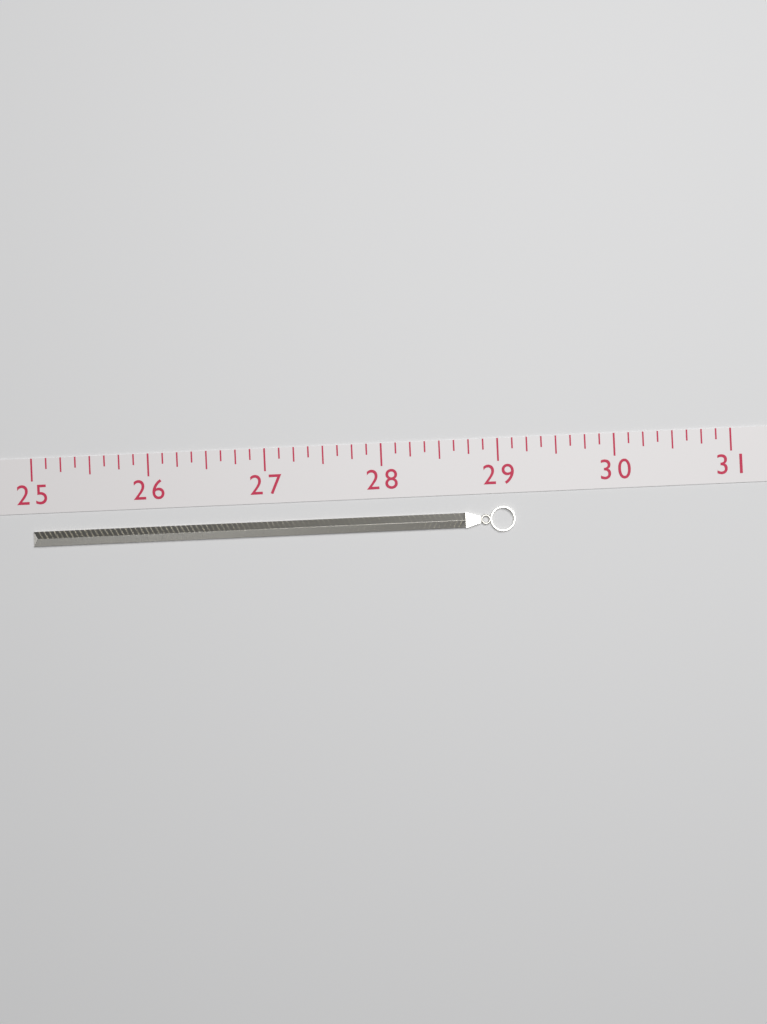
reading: 29.125 (no unit)
